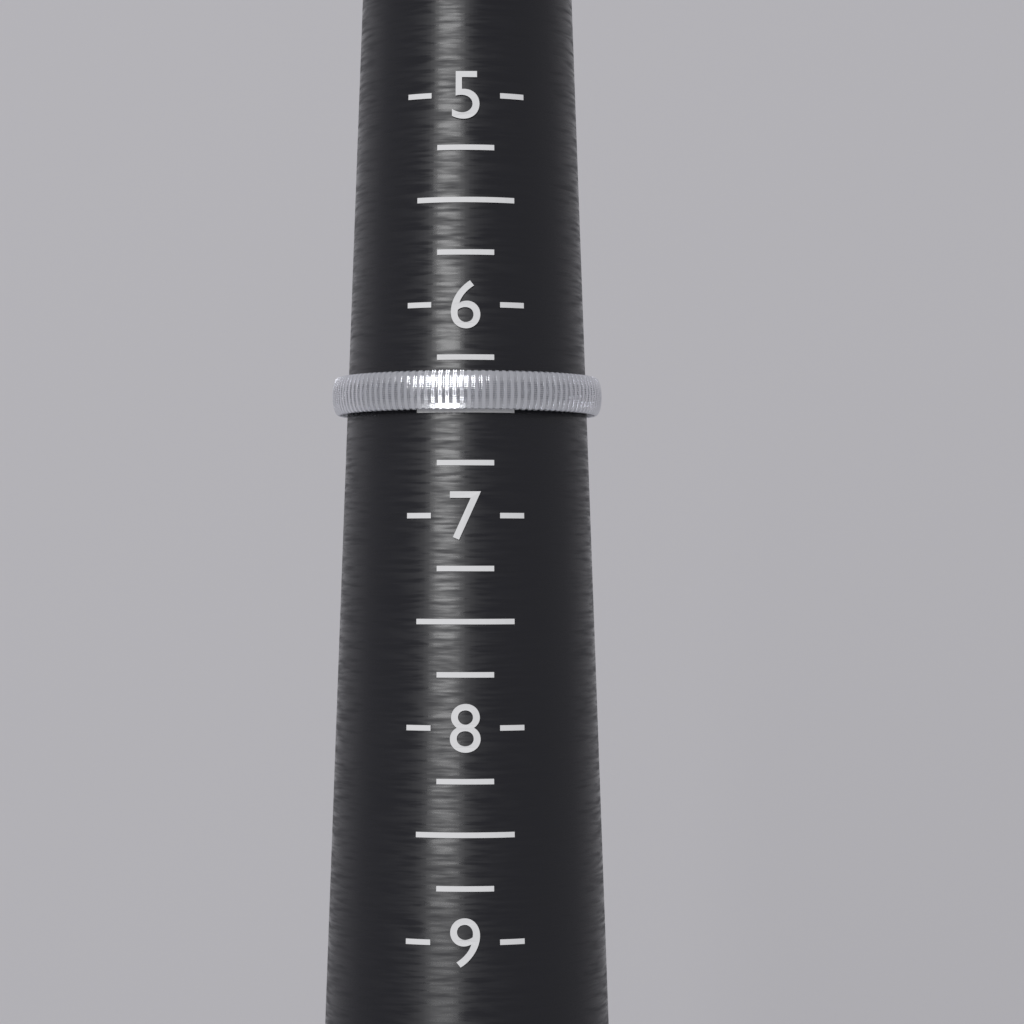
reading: 6.50 (no unit)
